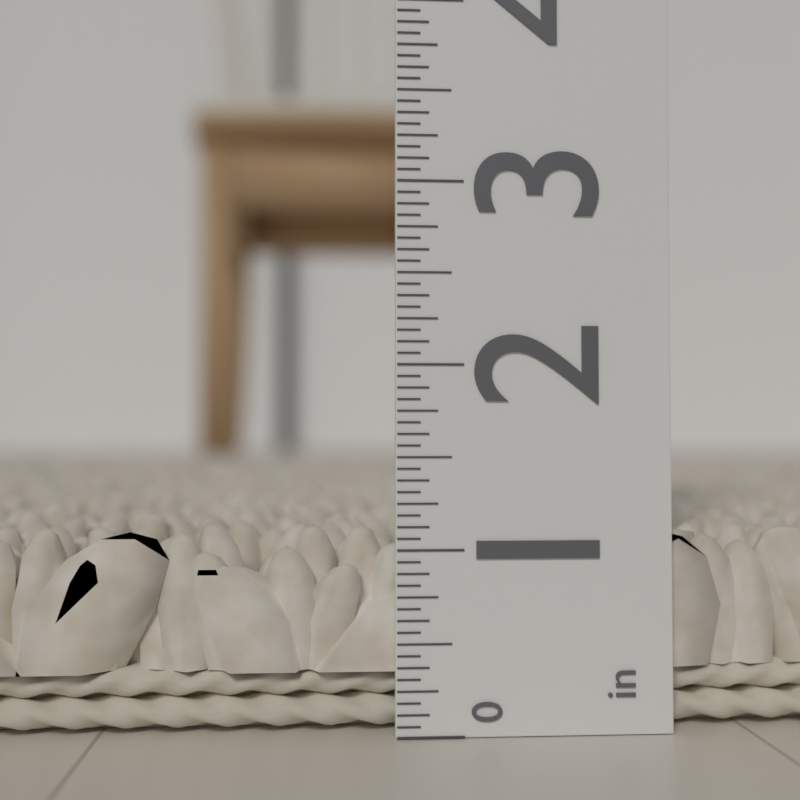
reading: 1.1250 in
